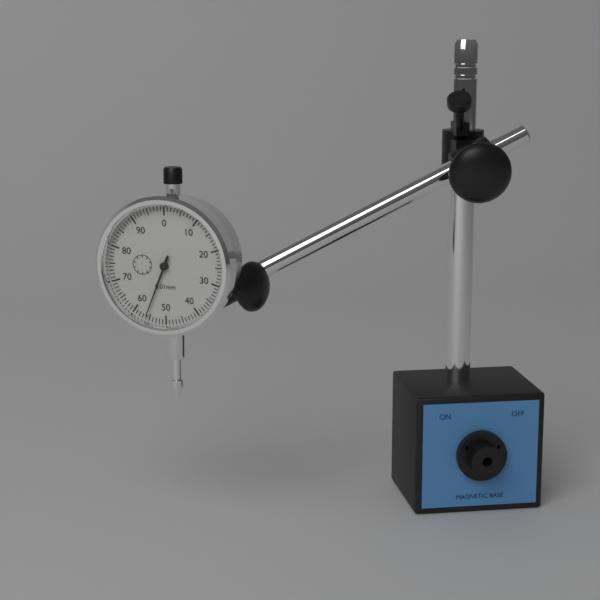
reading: 0.56 mm
